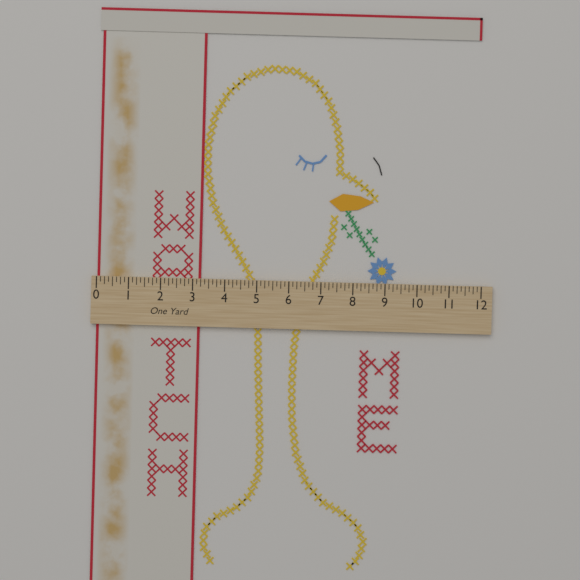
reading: 3.250 in
